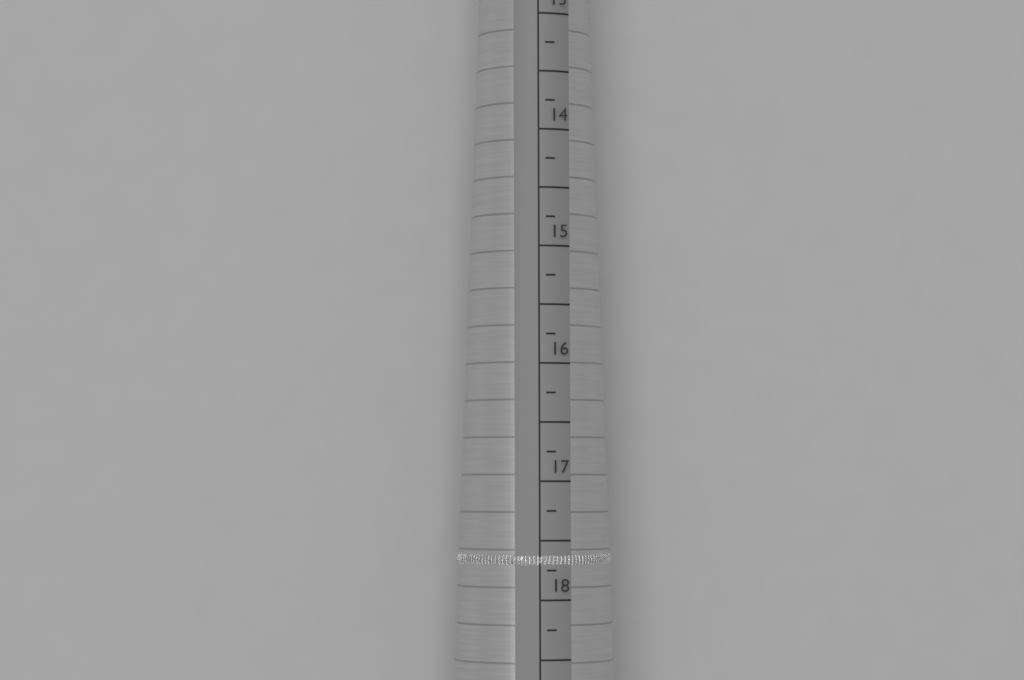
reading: 17.75 mm
